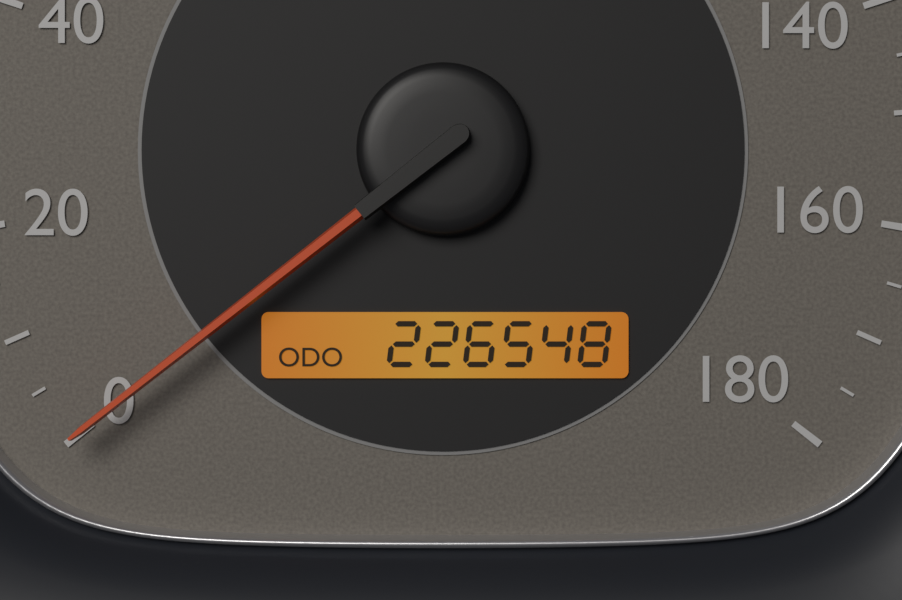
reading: 0 km/h
